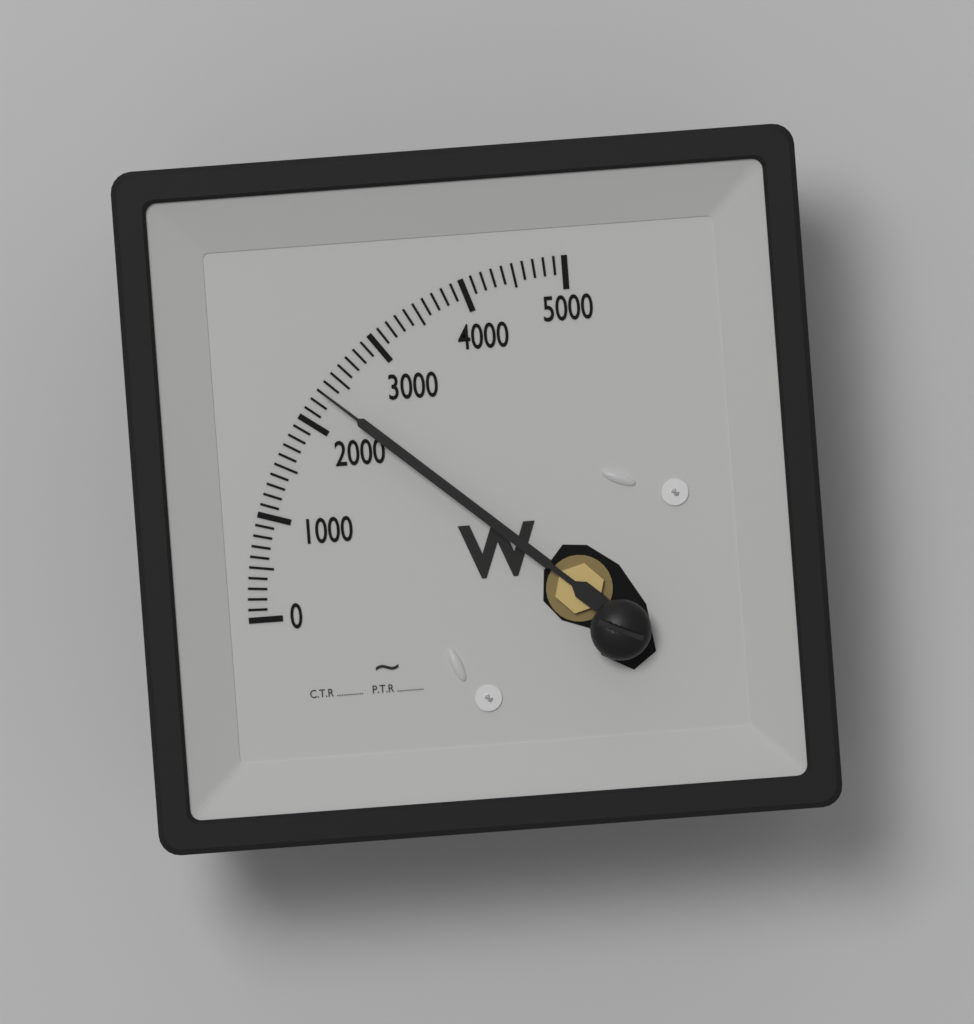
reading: 2300 W
